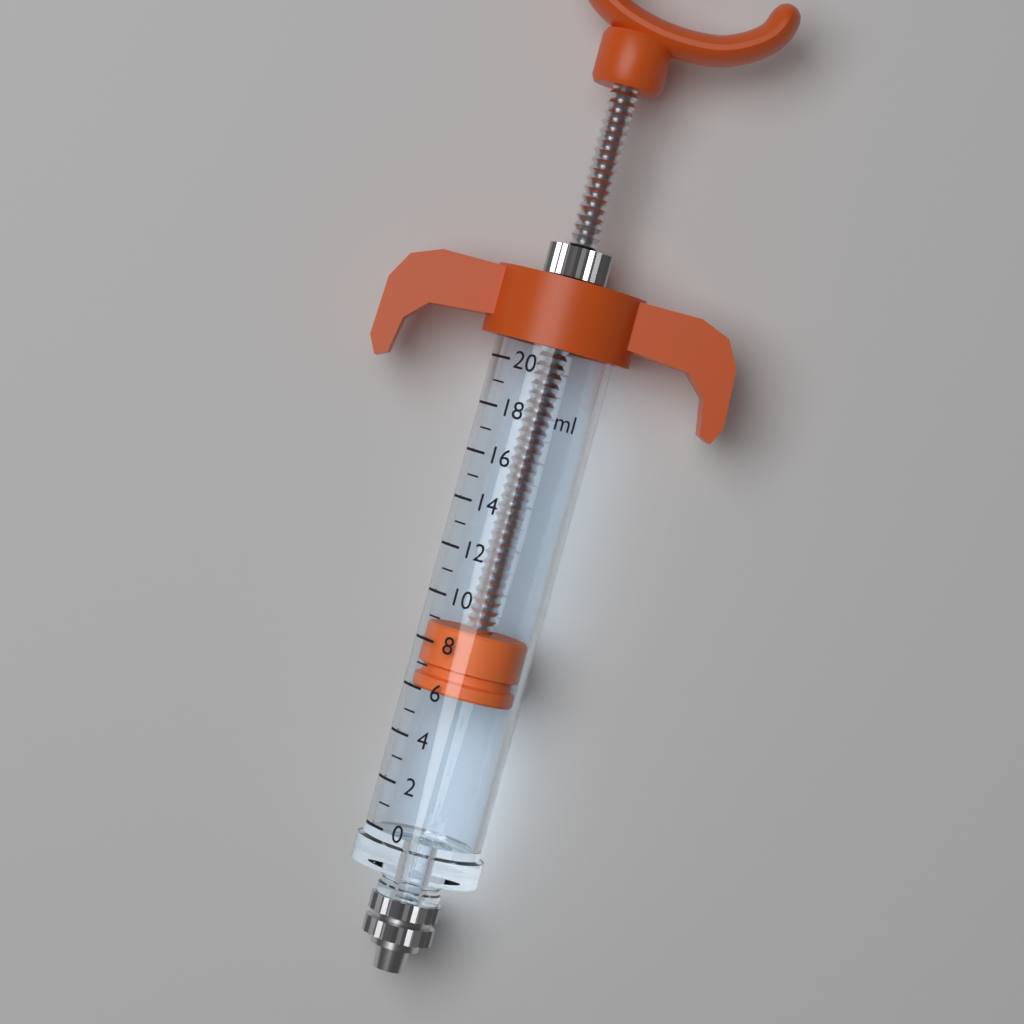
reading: 6 ml
